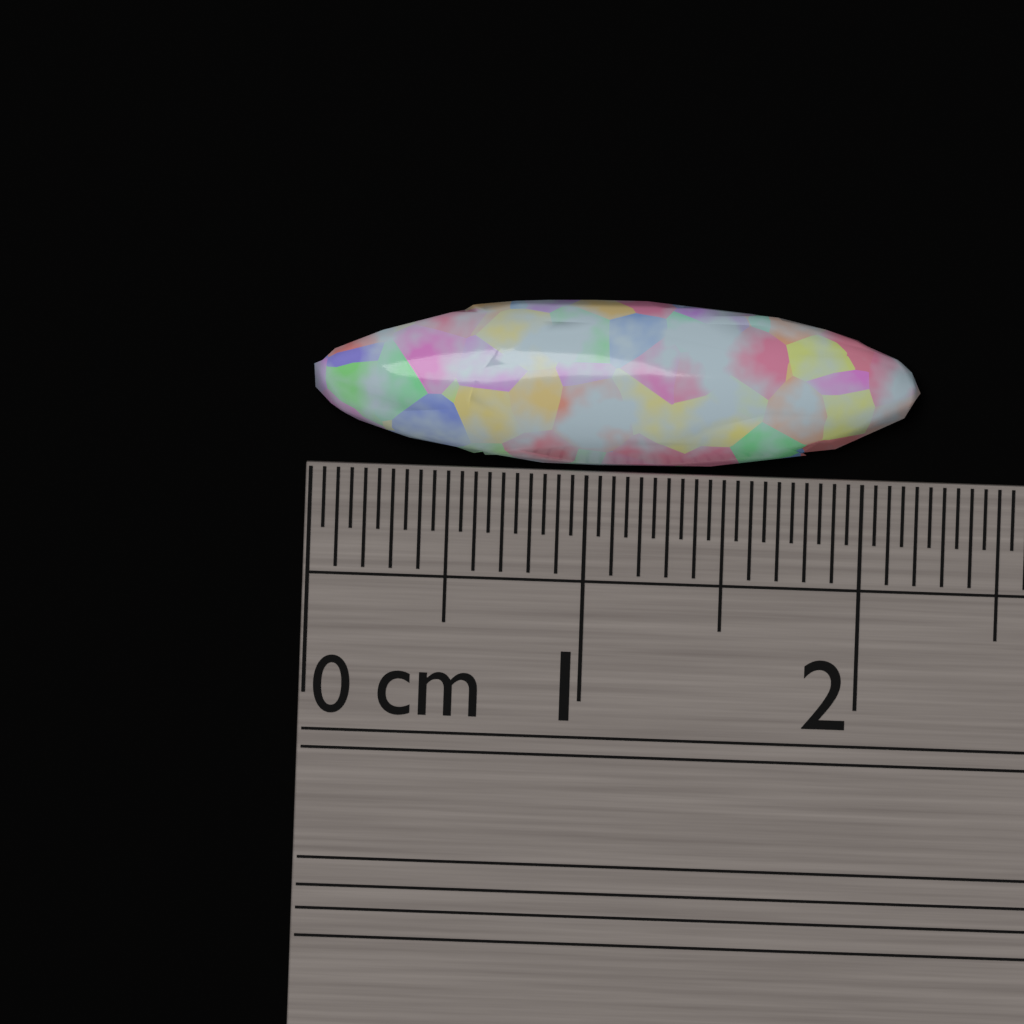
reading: 2.20 cm
